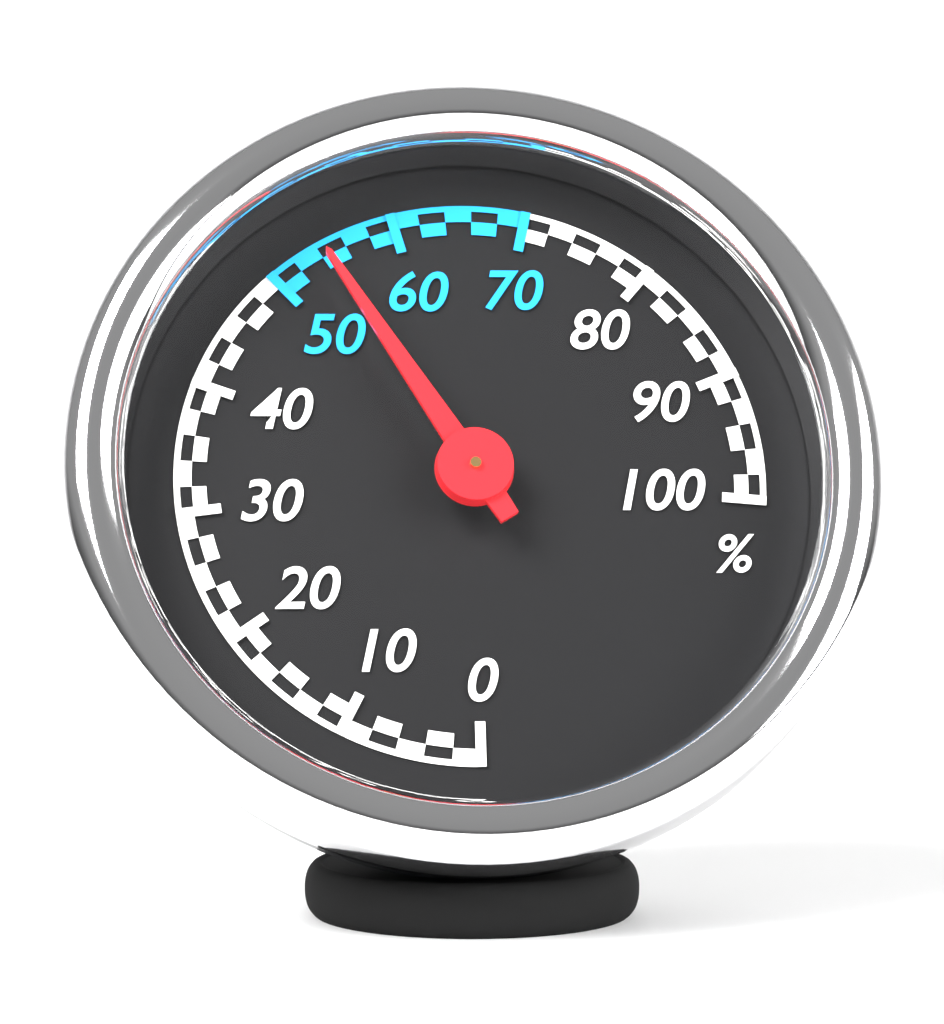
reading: 54 %
